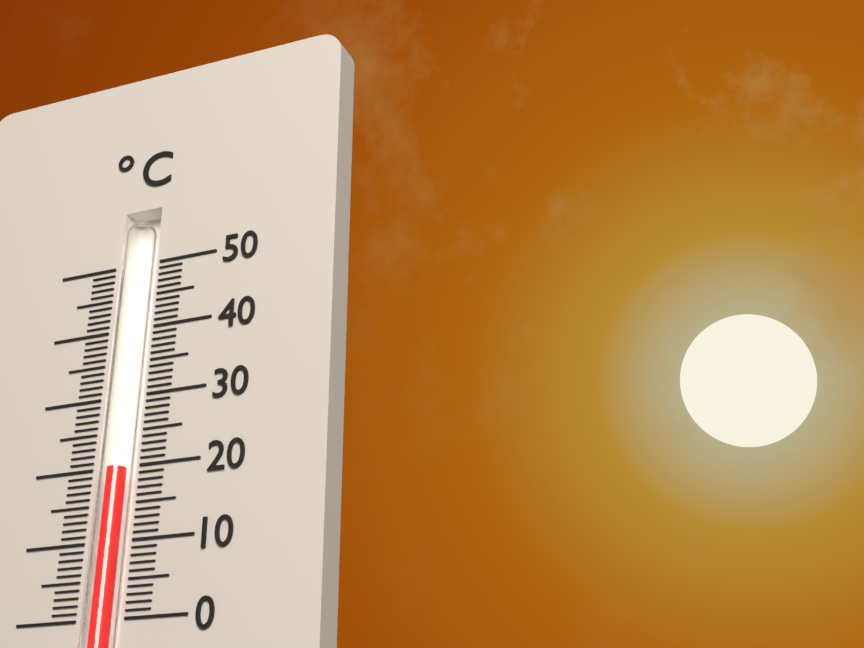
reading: 20 °C
